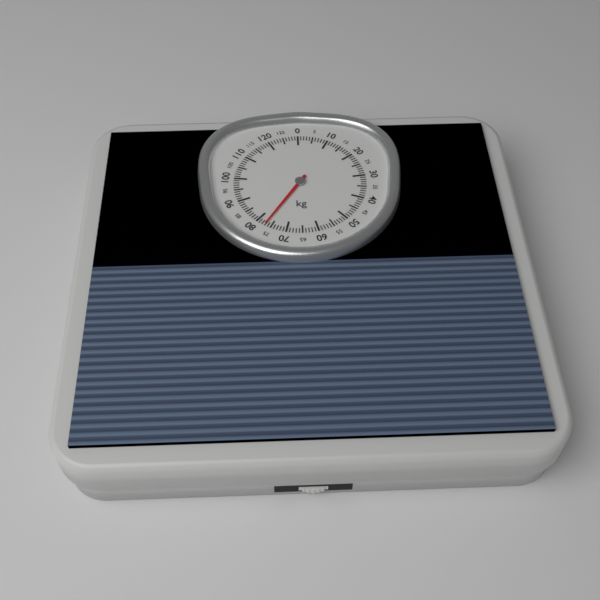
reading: 77 kg
